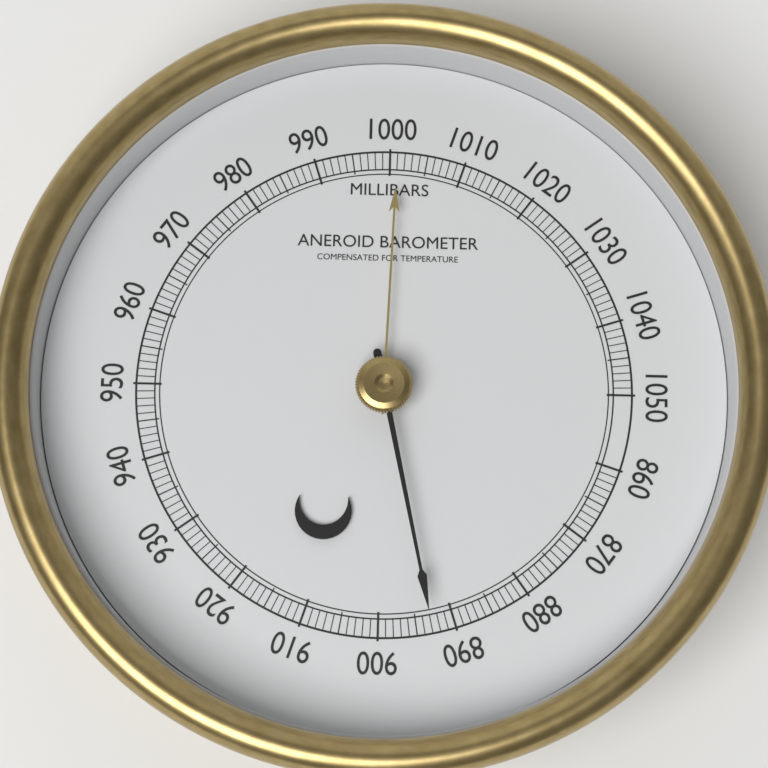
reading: 893 mbar
